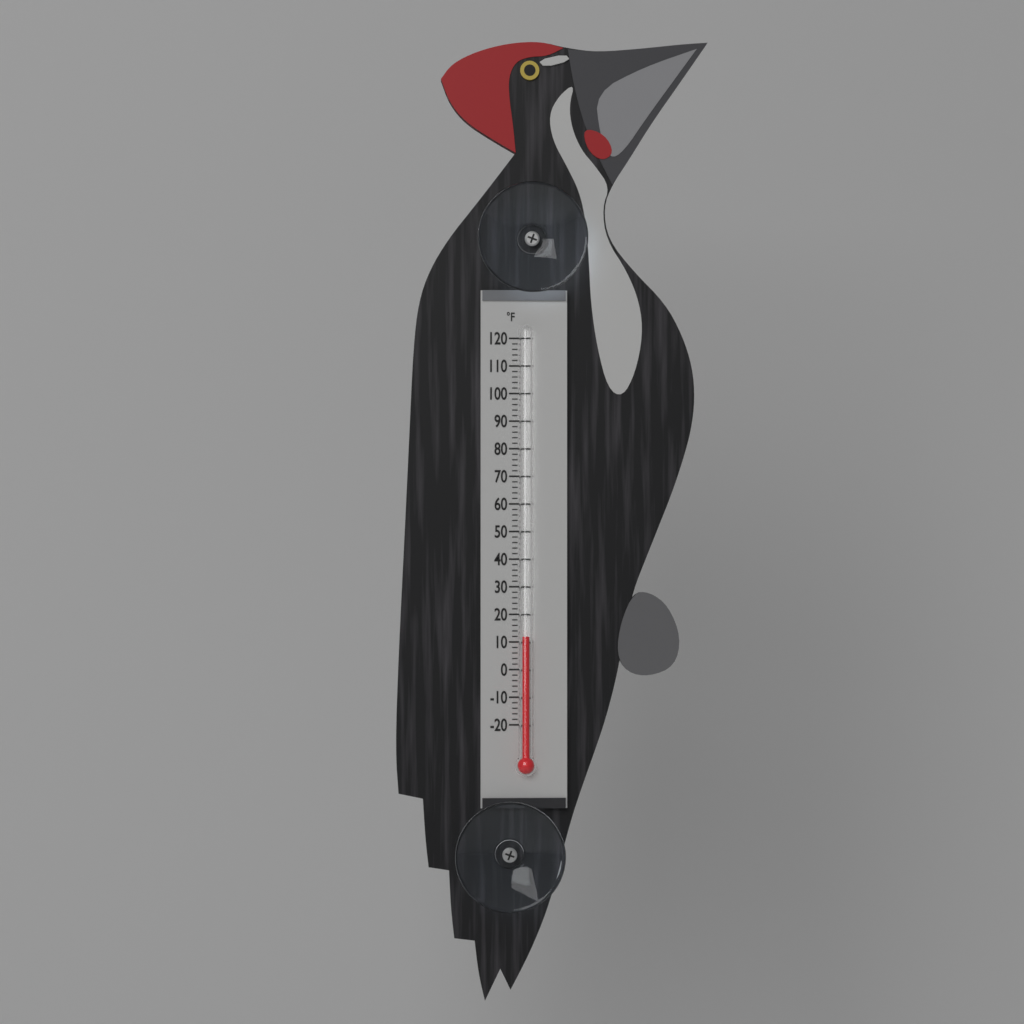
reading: 12 °F
